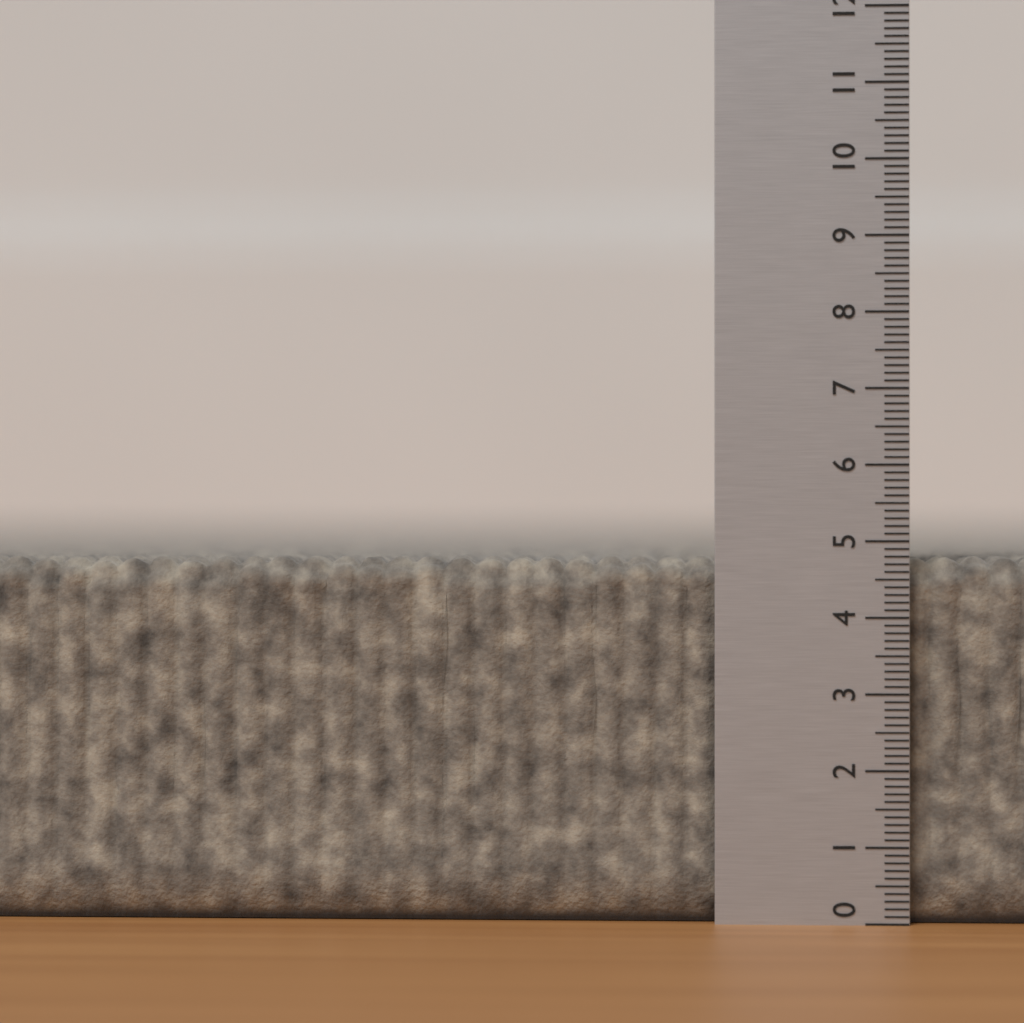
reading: 4.8 (no unit)
